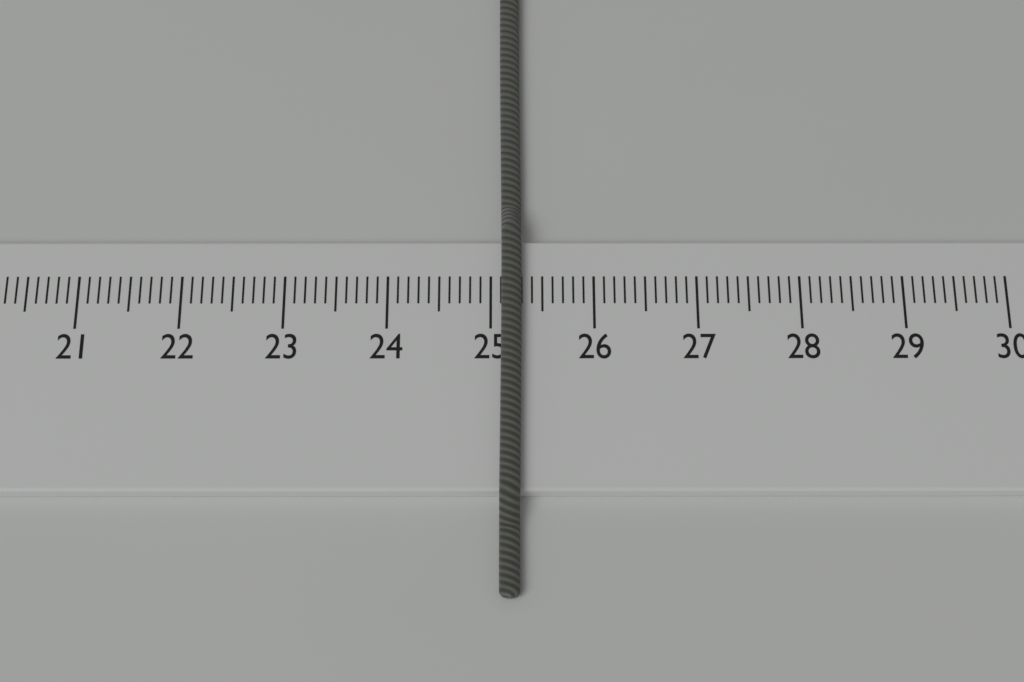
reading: 25.3 cm
